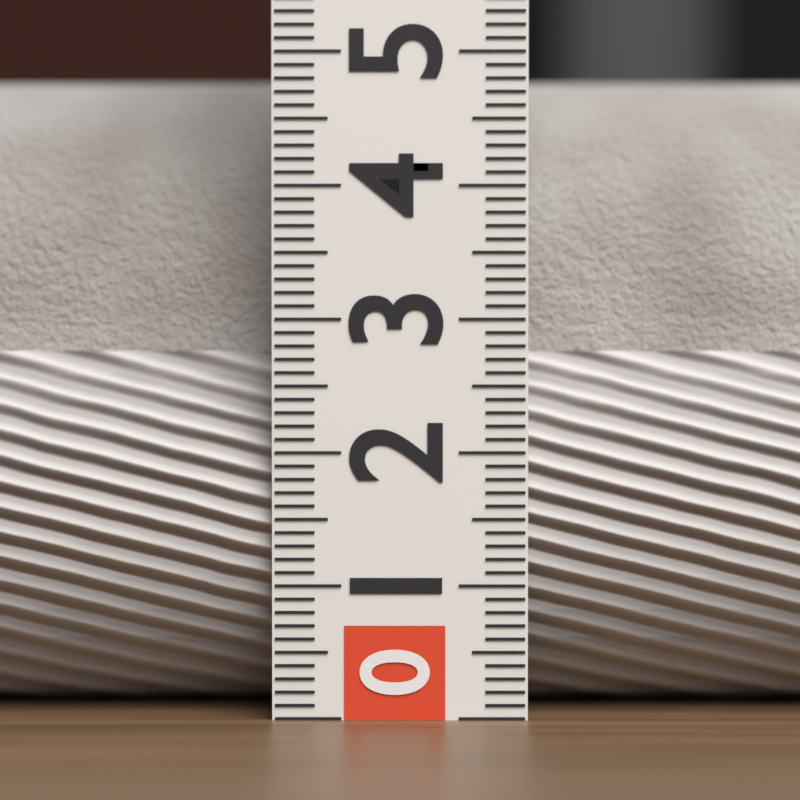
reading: 4.9 (no unit)
